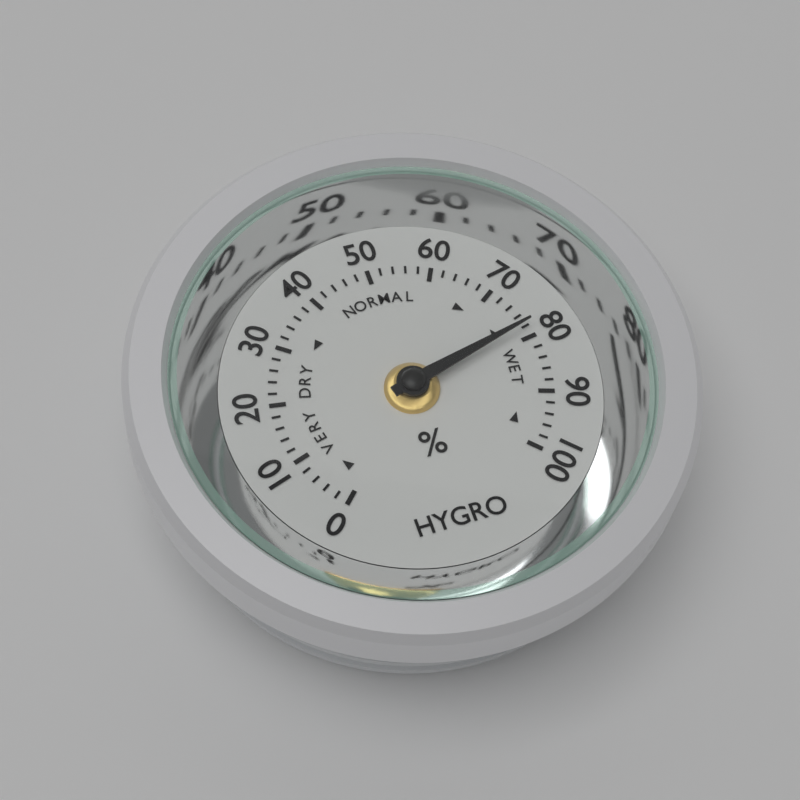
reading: 78 %
